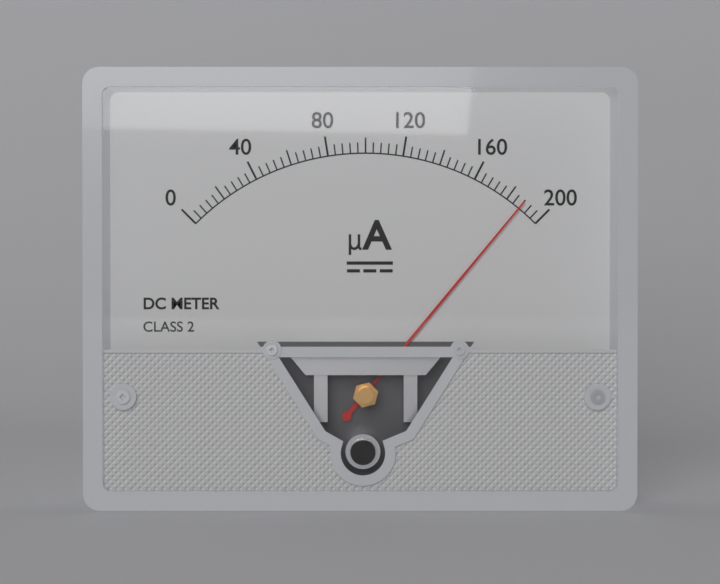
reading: 188 µA
